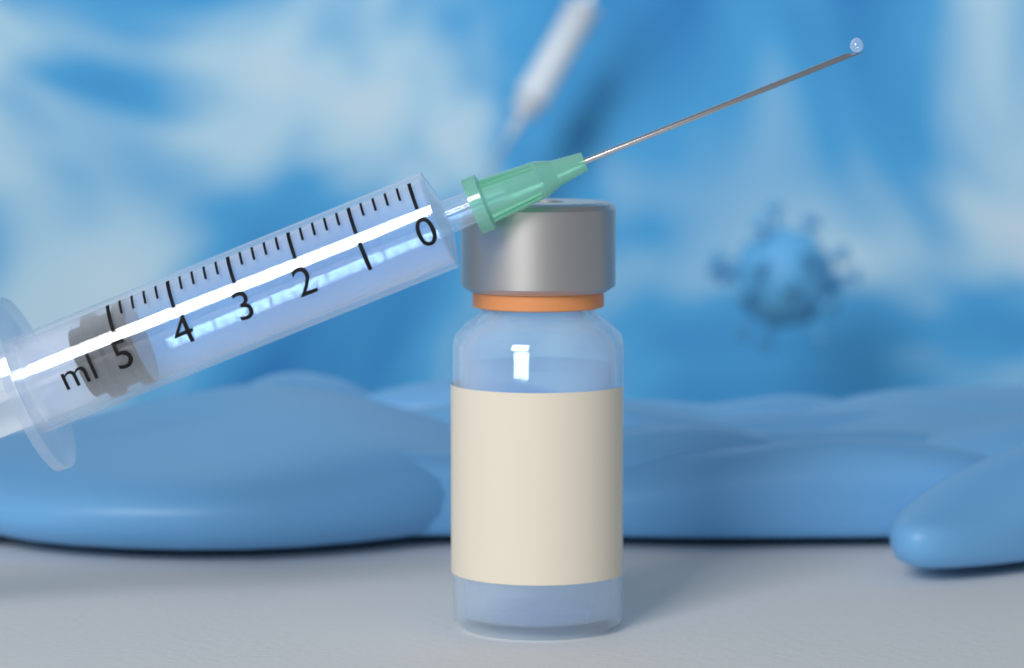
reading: 4.8 ml
